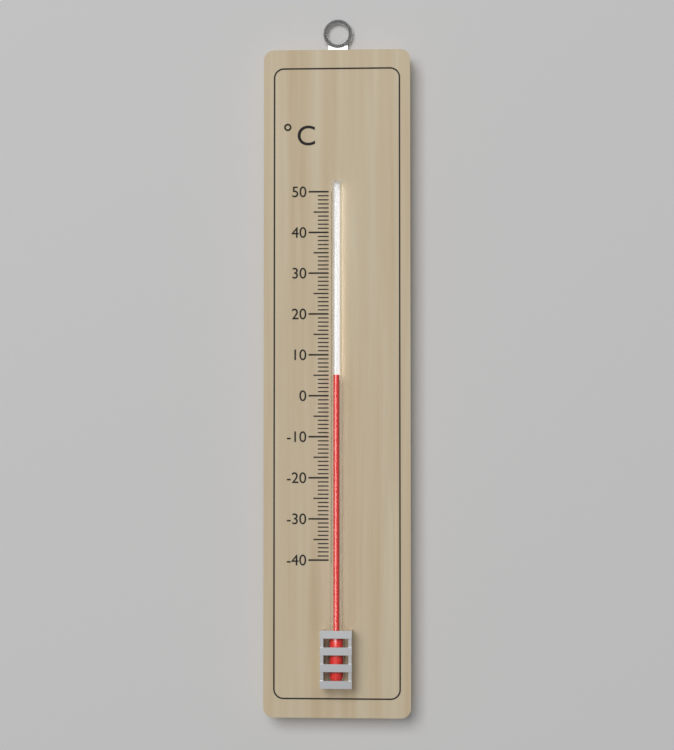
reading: 5 °C
